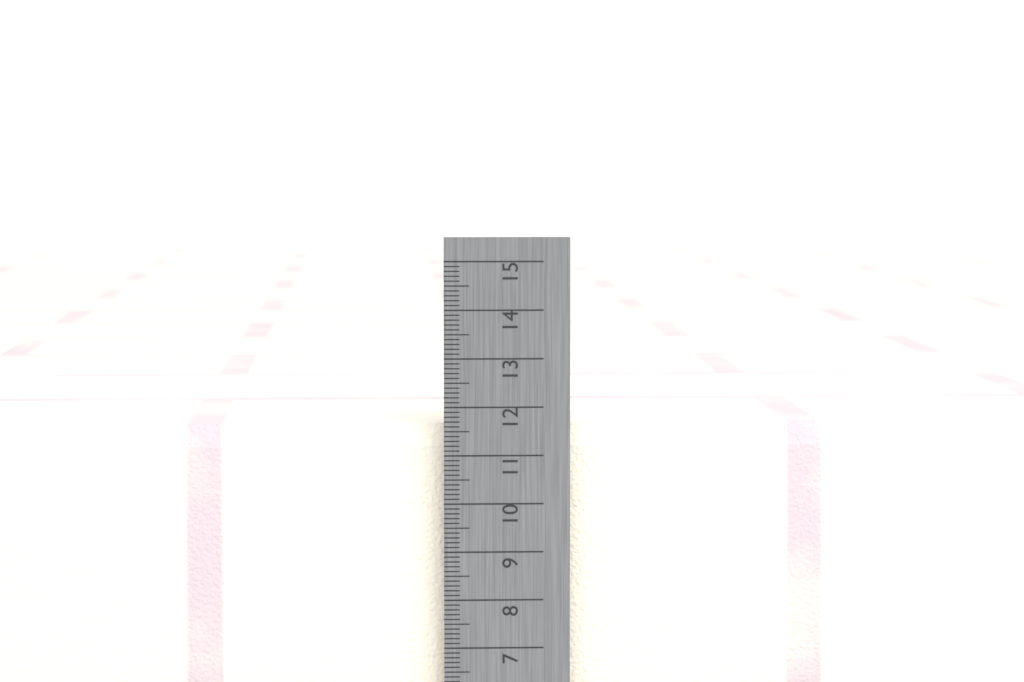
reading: 11.6 cm
